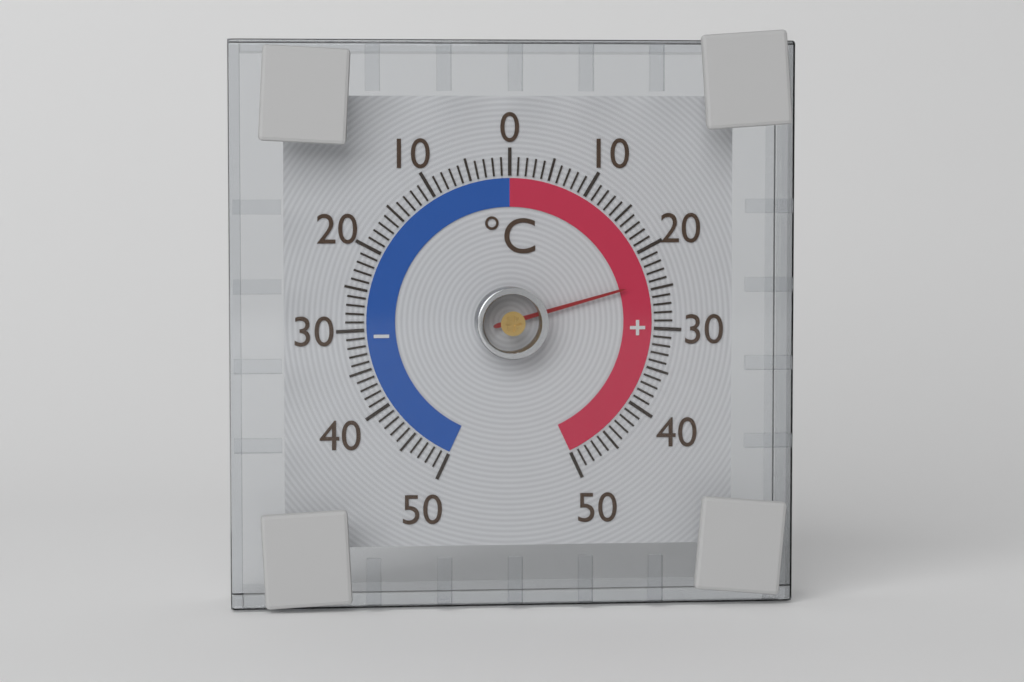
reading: 24 °C
